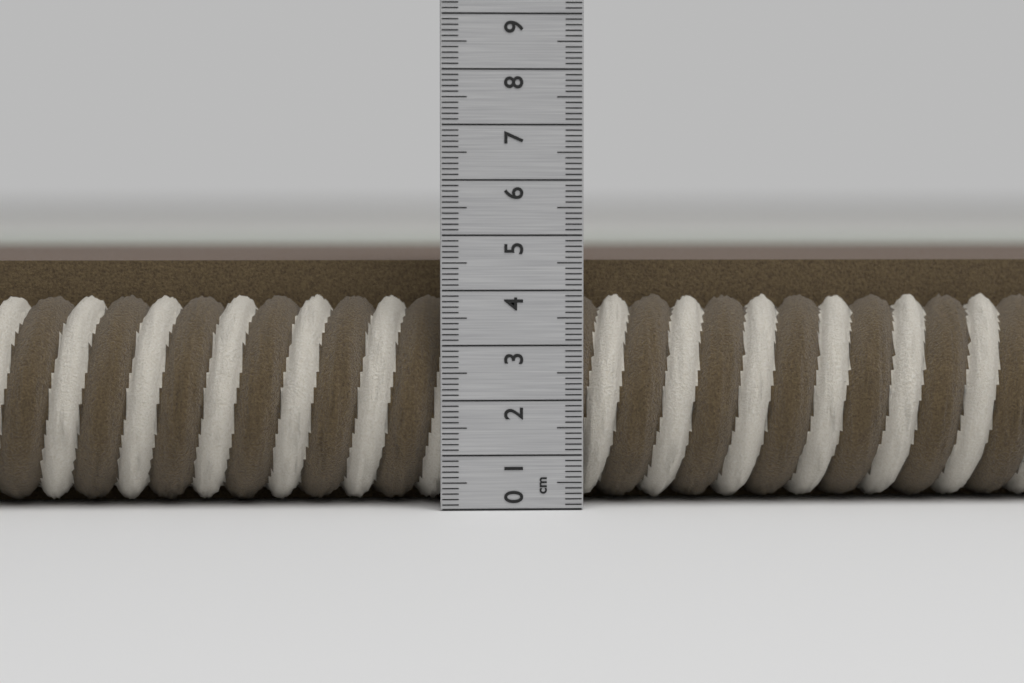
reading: 4.5 cm
